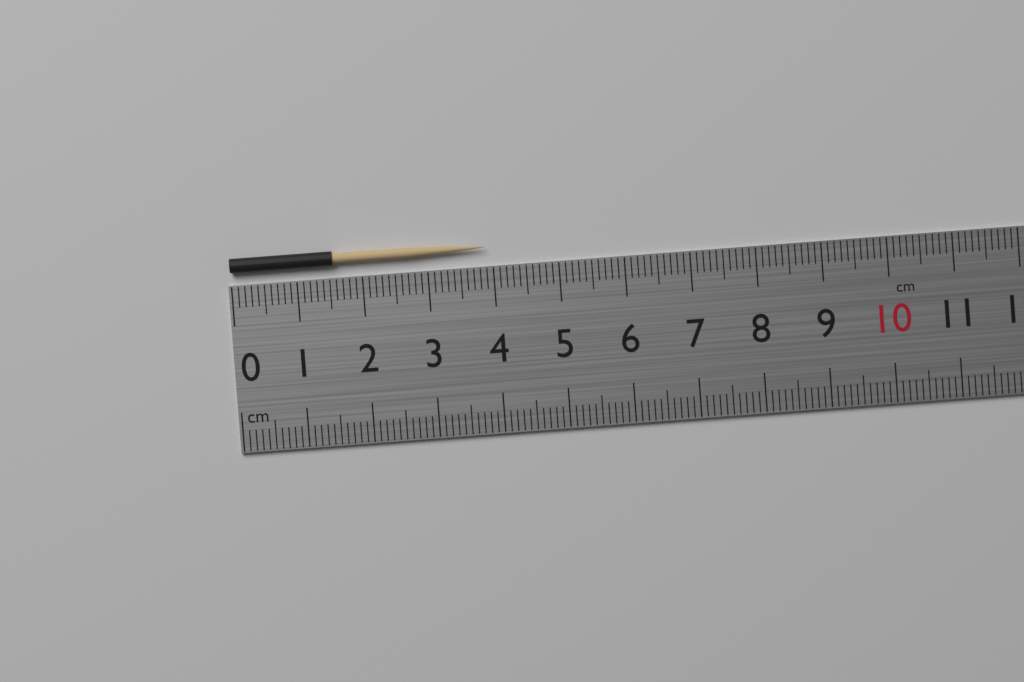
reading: 3.9 cm
